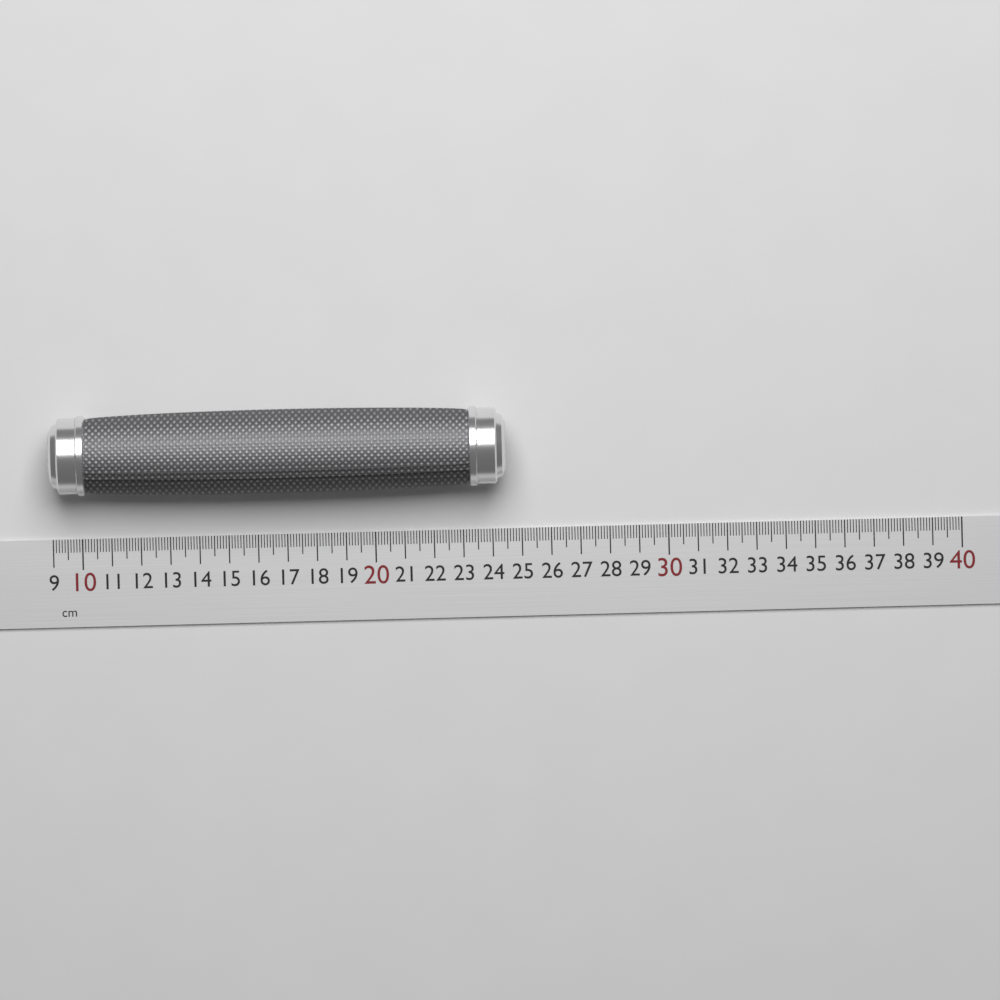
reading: 24.5 cm
